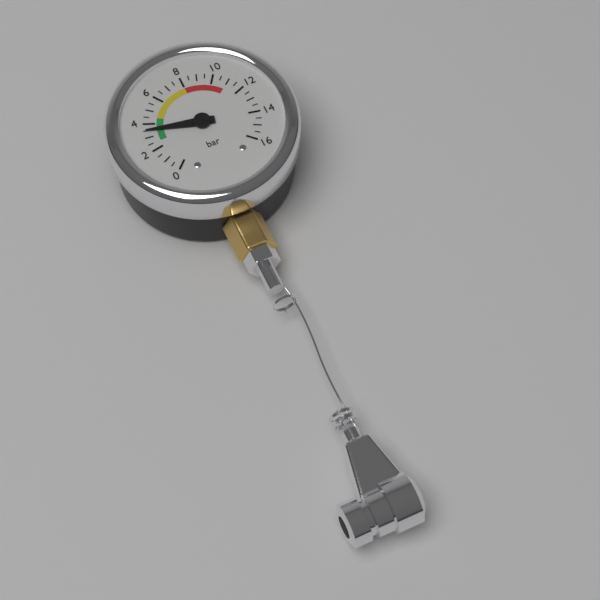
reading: 3.5 bar
